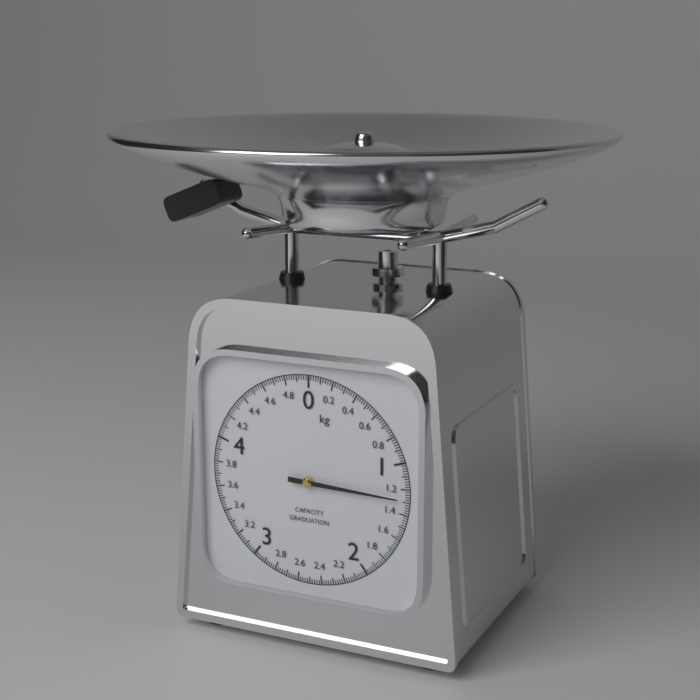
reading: 1.28 kg
